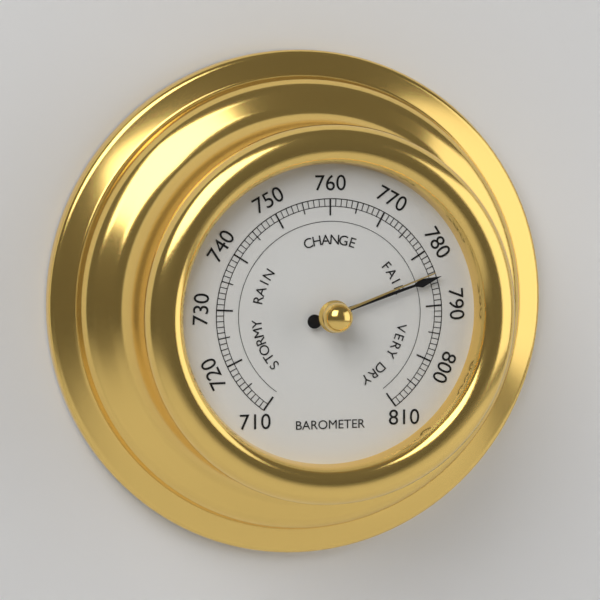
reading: 785 (no unit)
